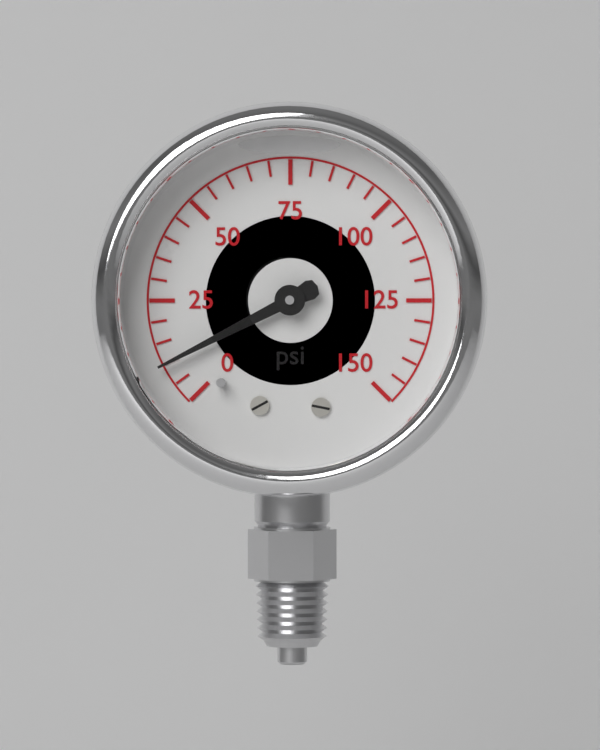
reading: 10 psi
